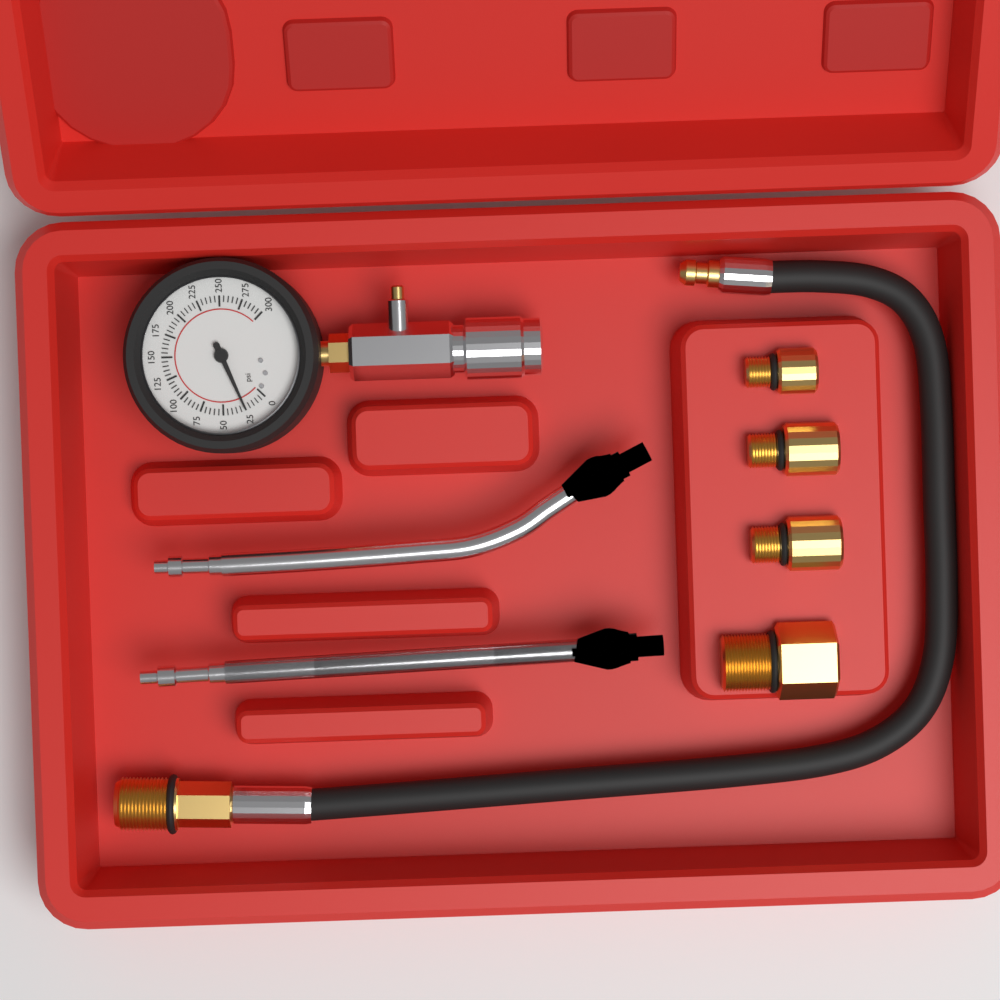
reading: 25 psi
